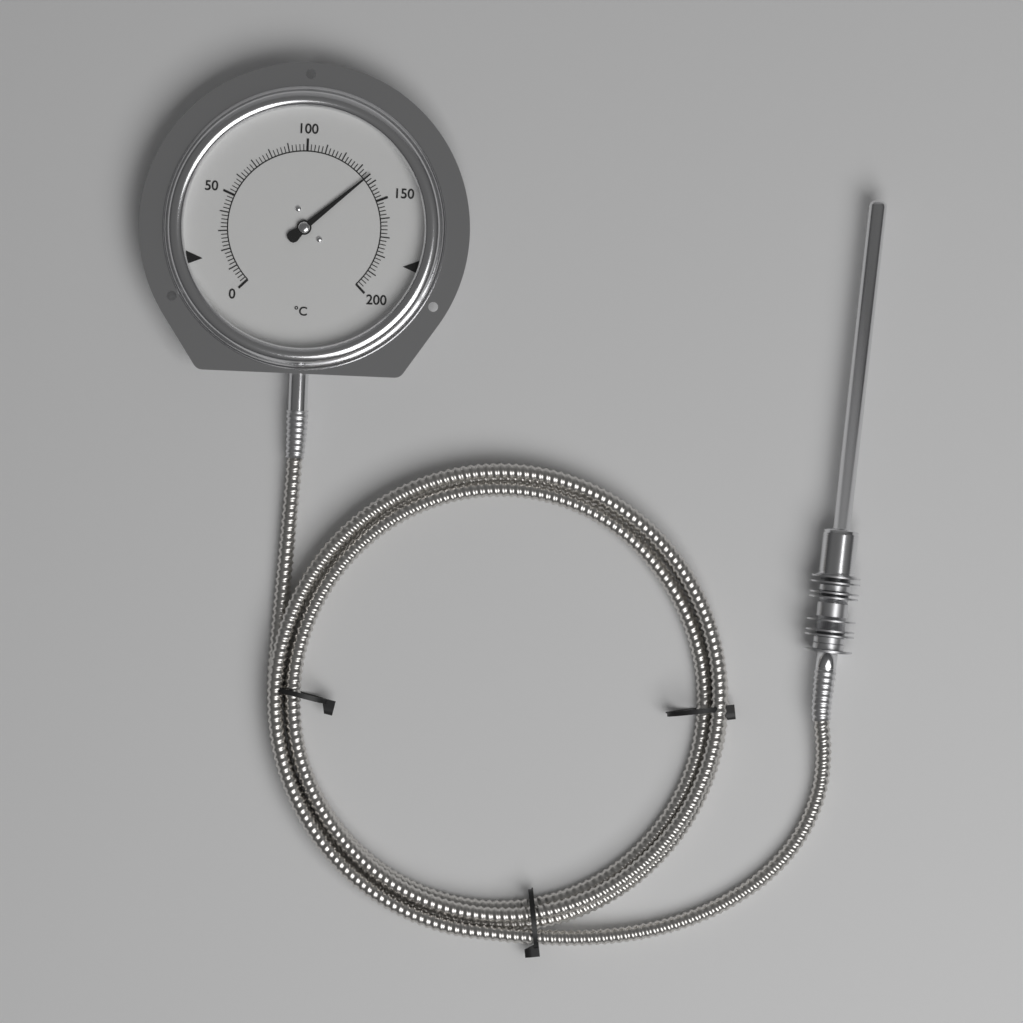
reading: 136 °C
